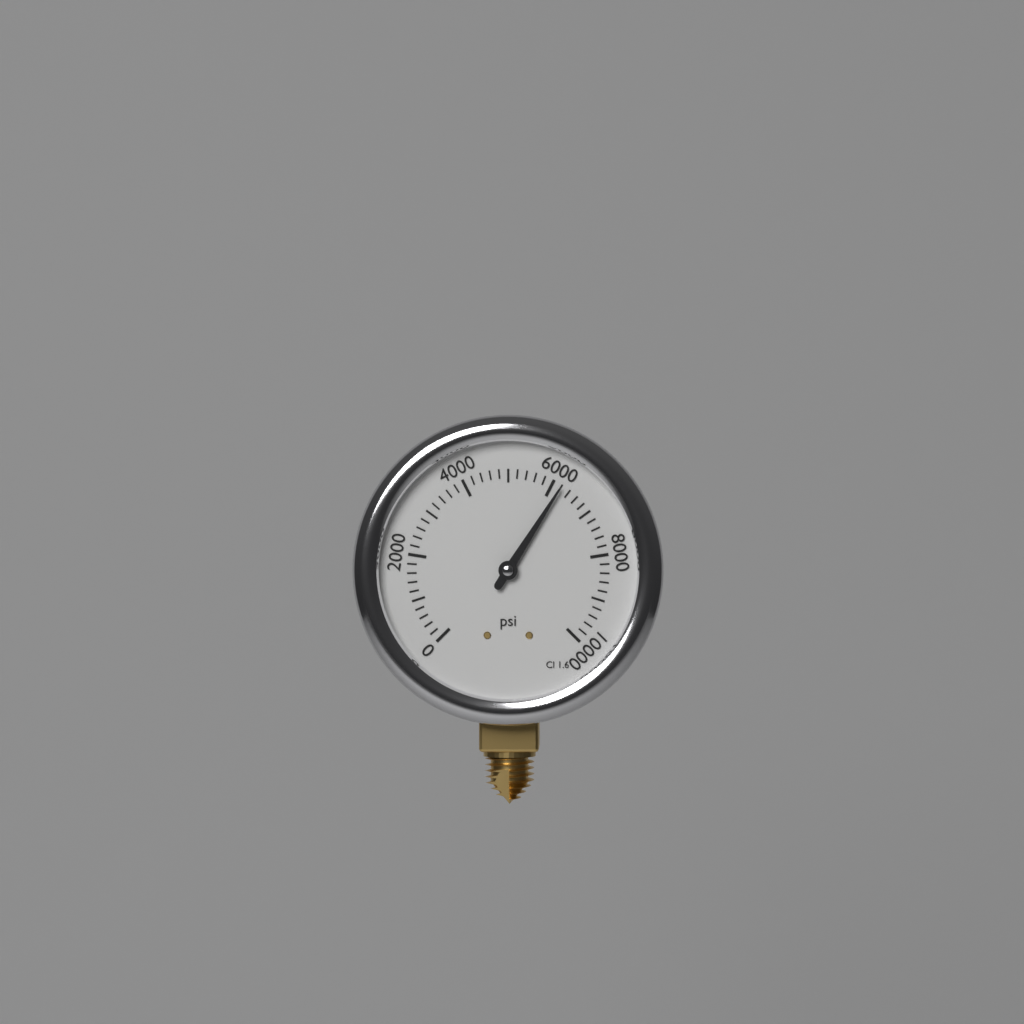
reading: 6200 psi
